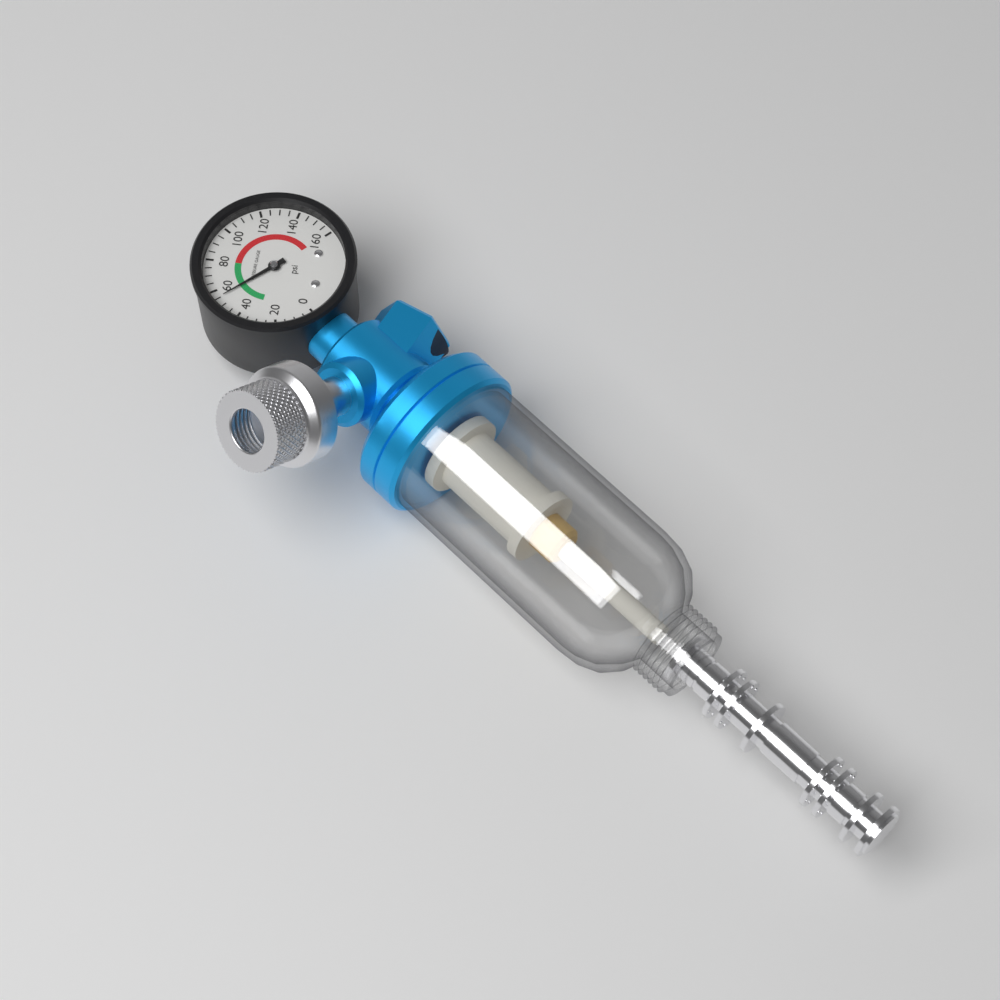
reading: 55 psi
